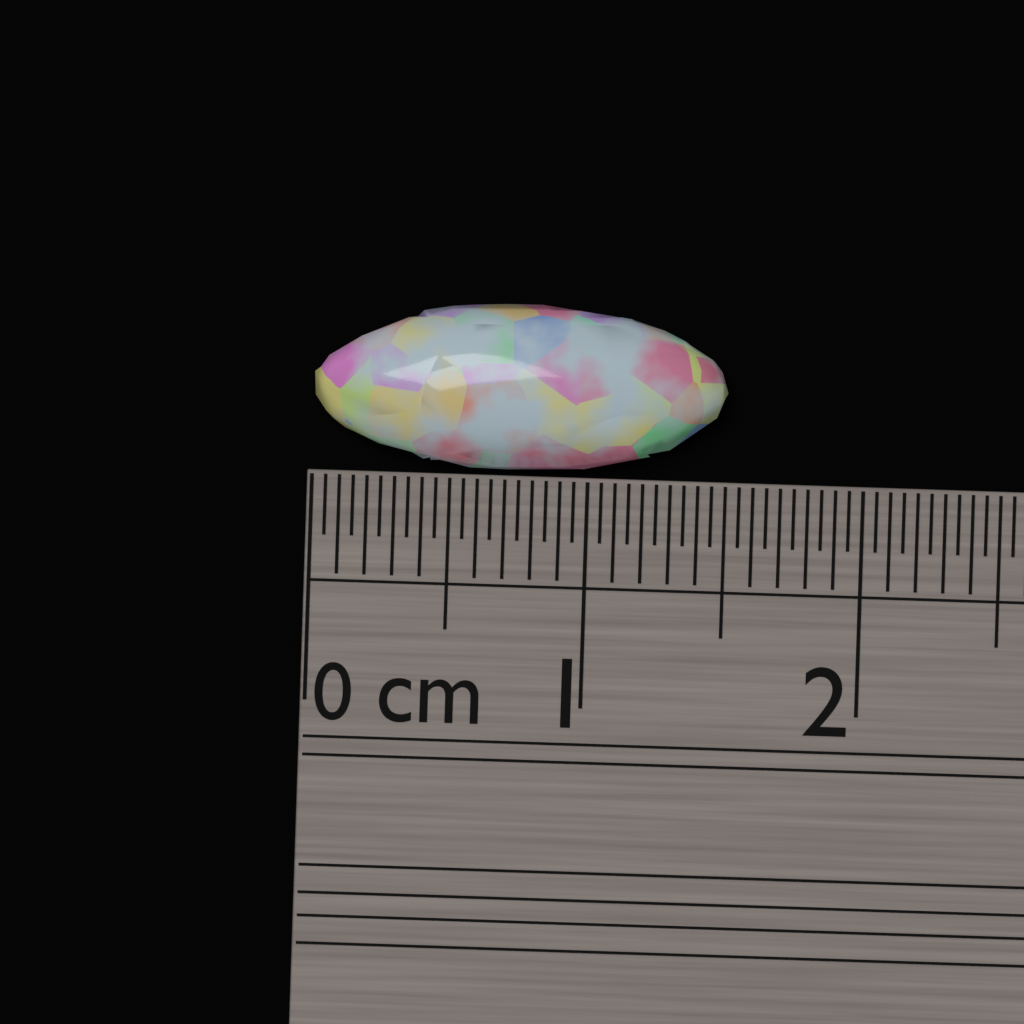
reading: 1.50 cm
